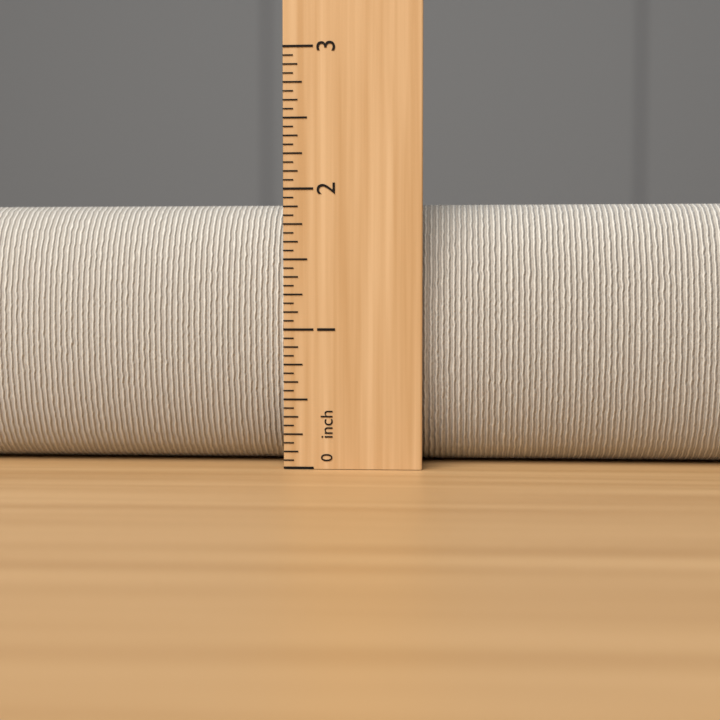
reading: 1.9375 inch
